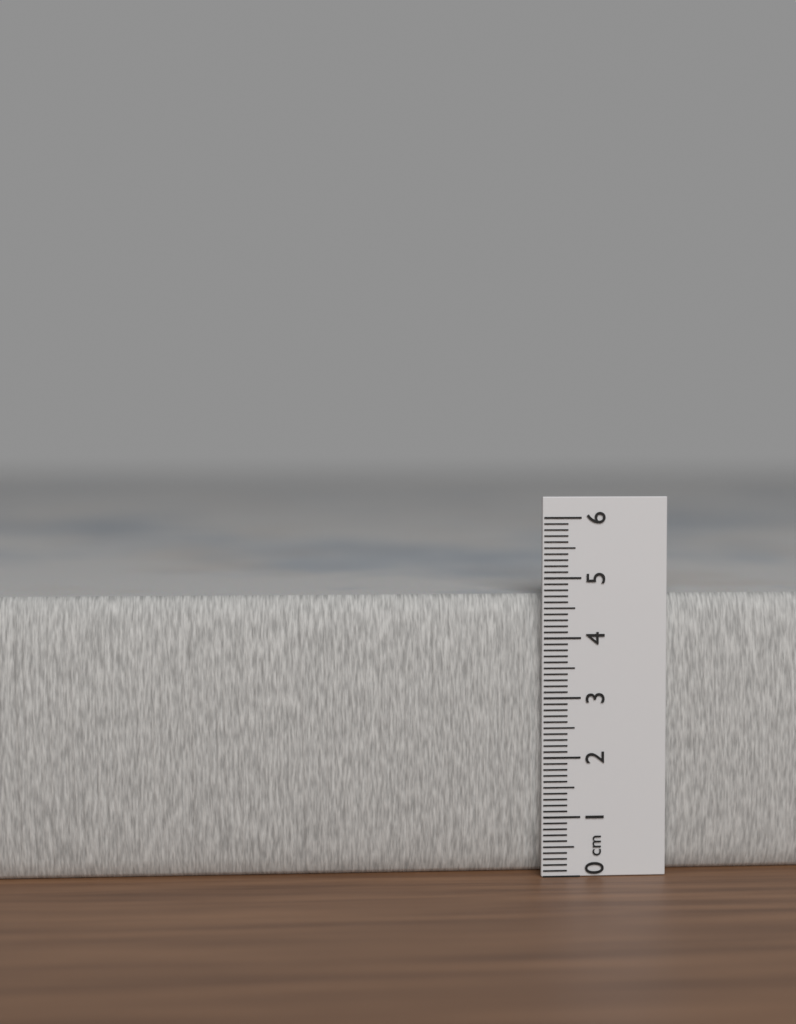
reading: 4.7 cm
